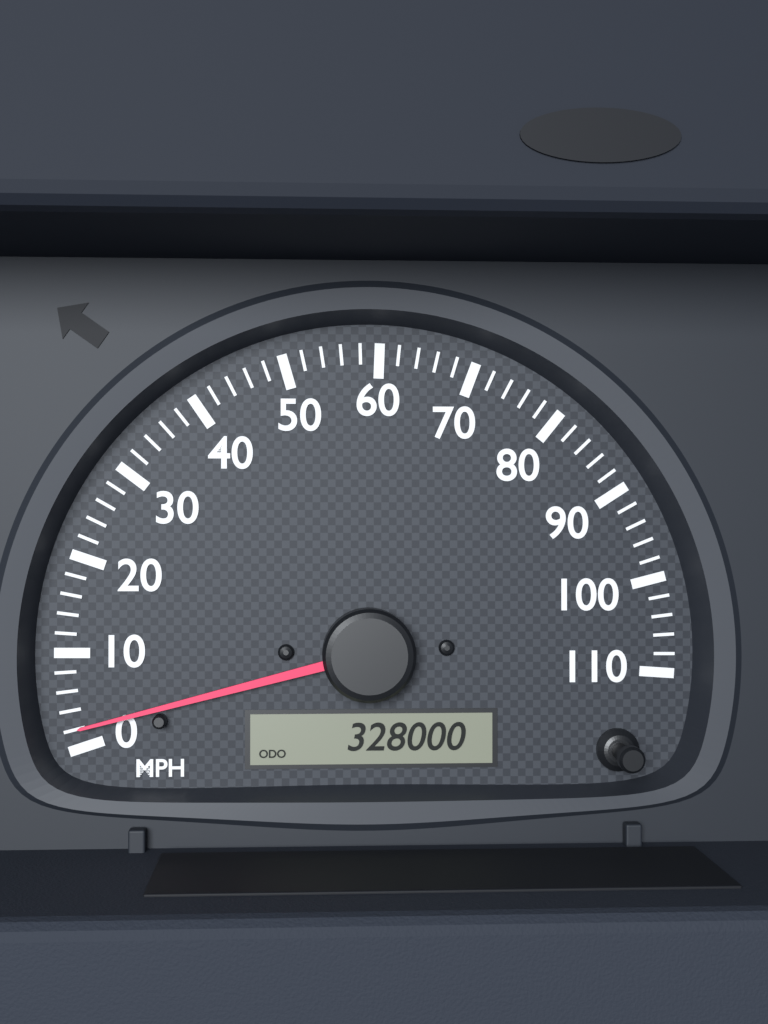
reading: 2 MPH
